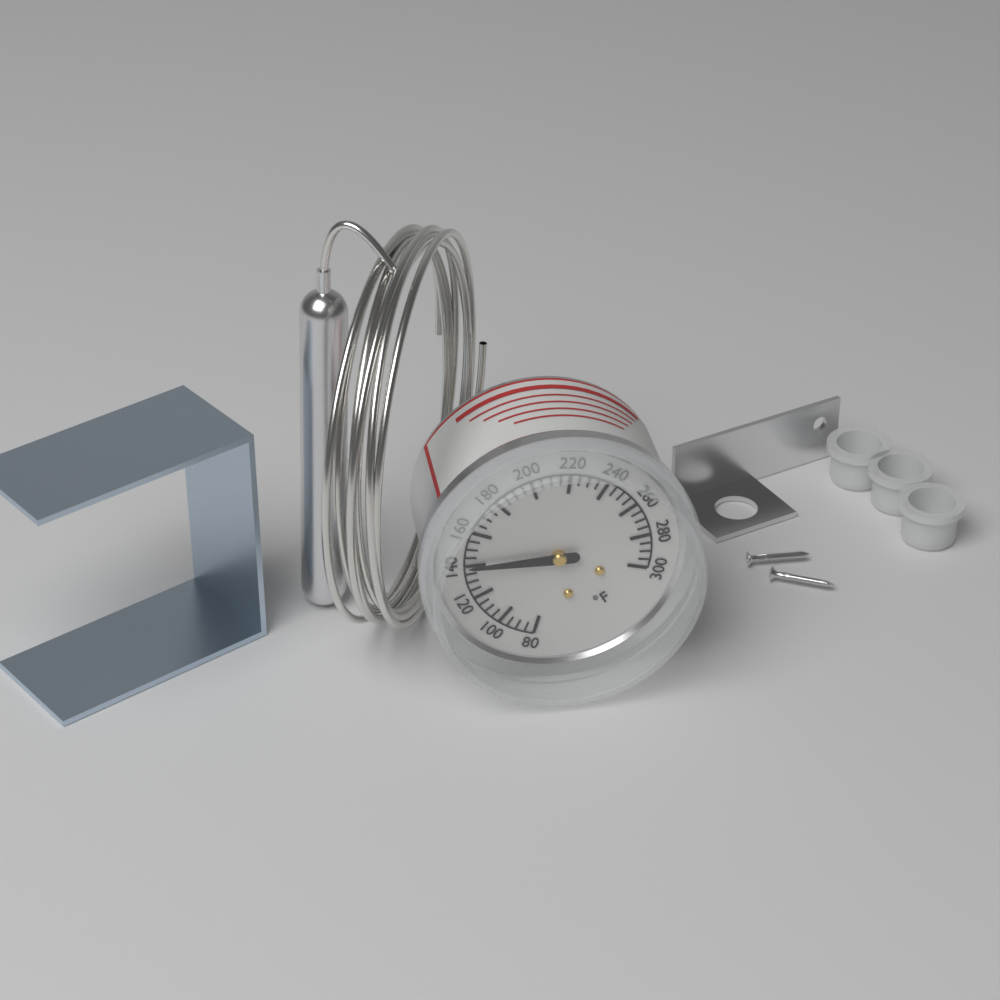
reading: 140 °F
